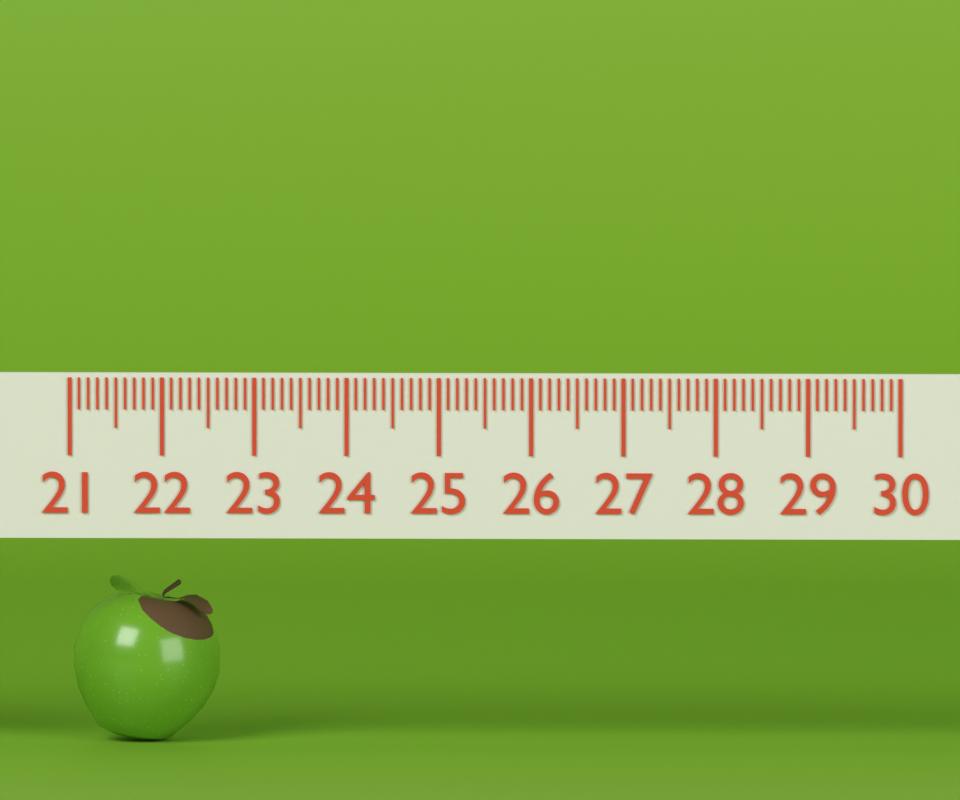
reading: 22.6 (no unit)
